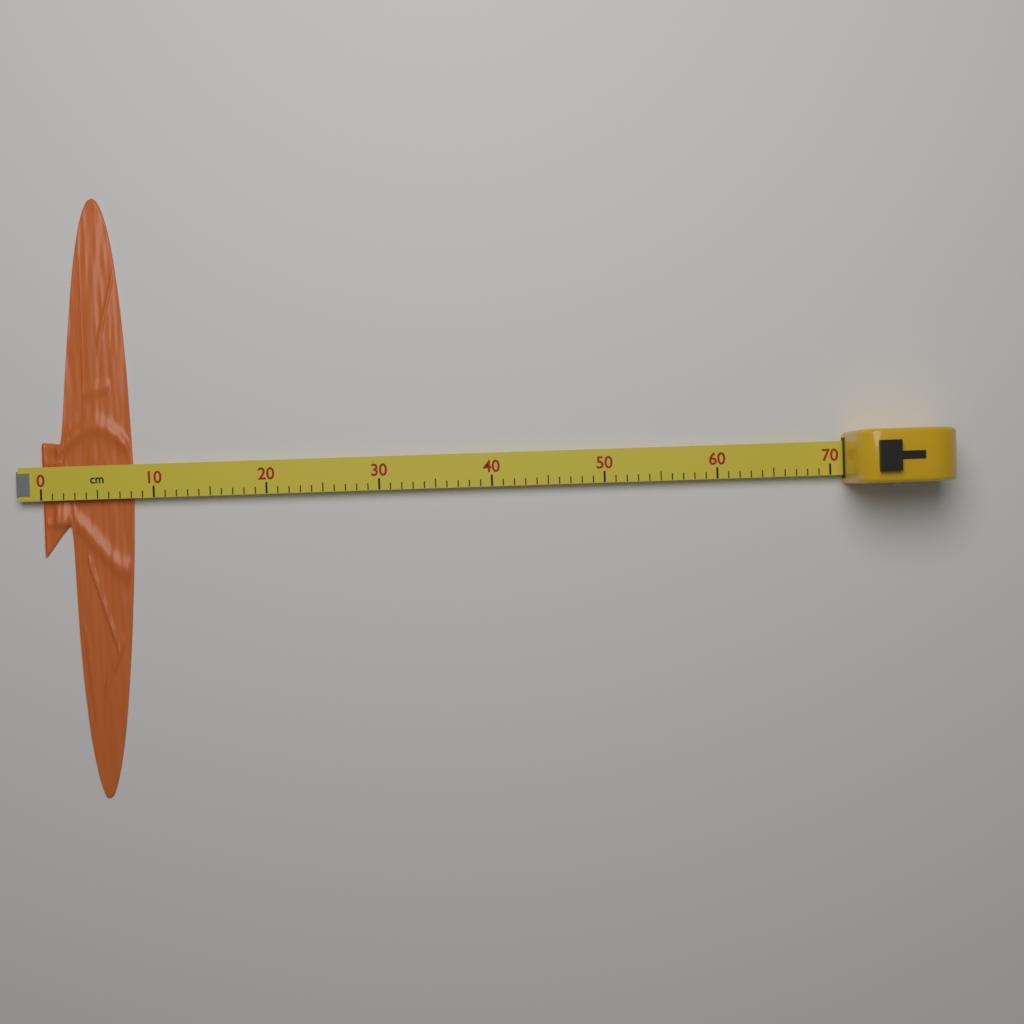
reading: 8 cm
